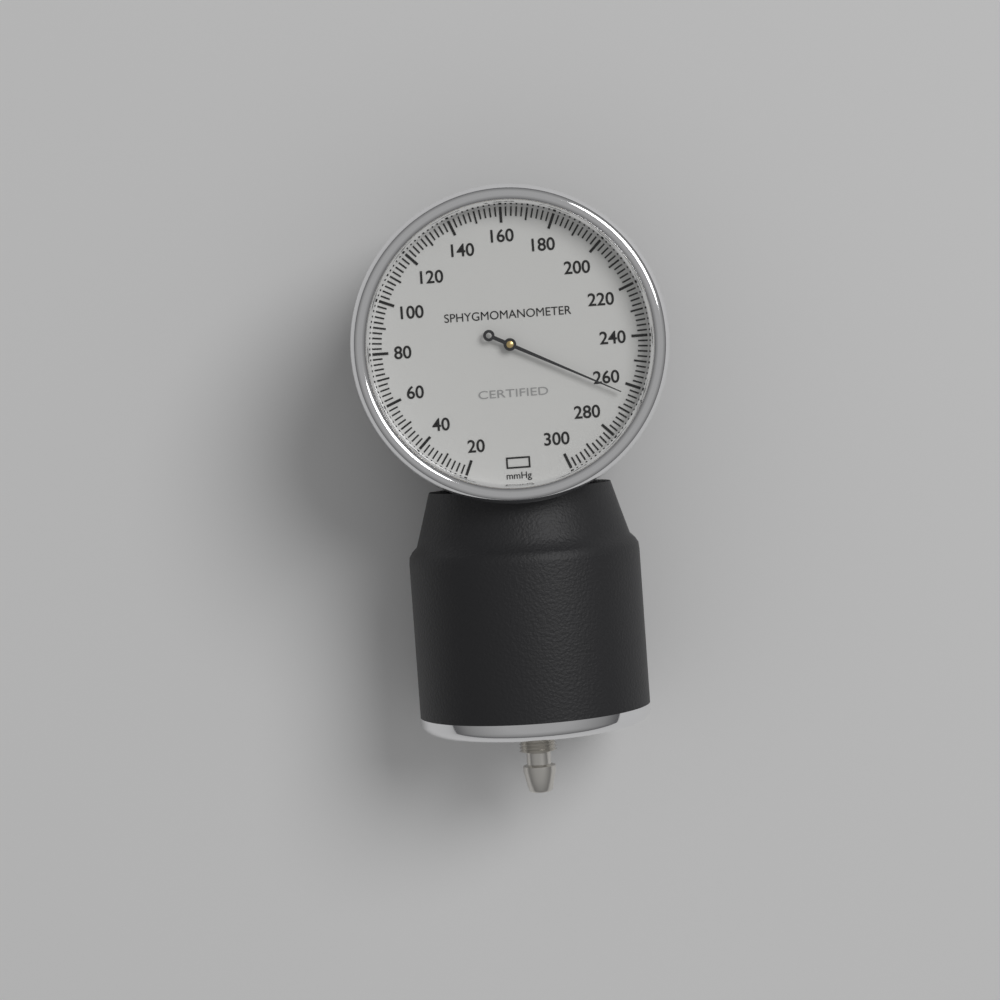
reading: 264 mmHg
